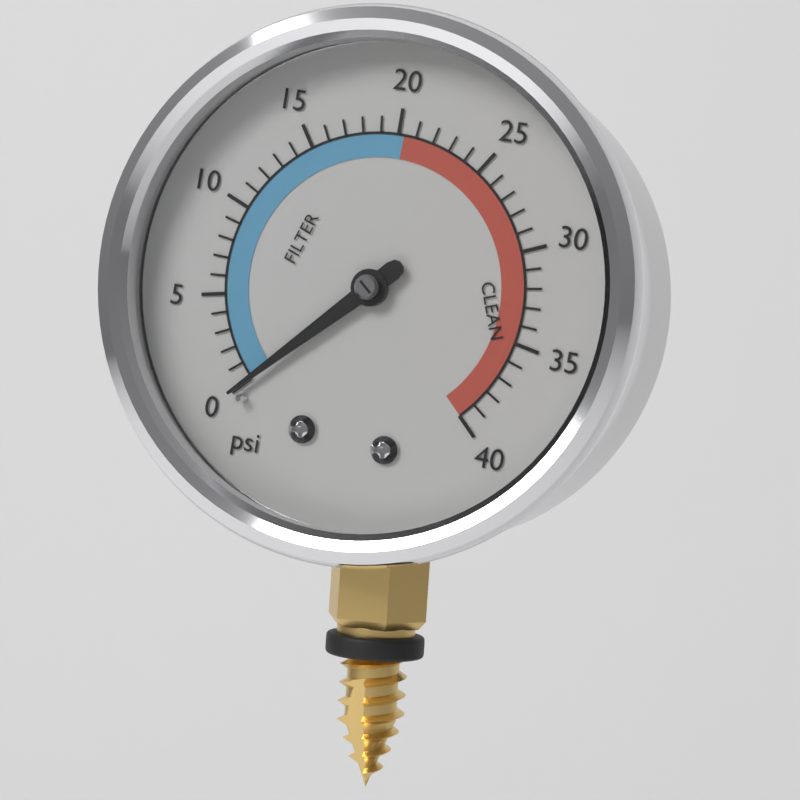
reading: 0 psi
